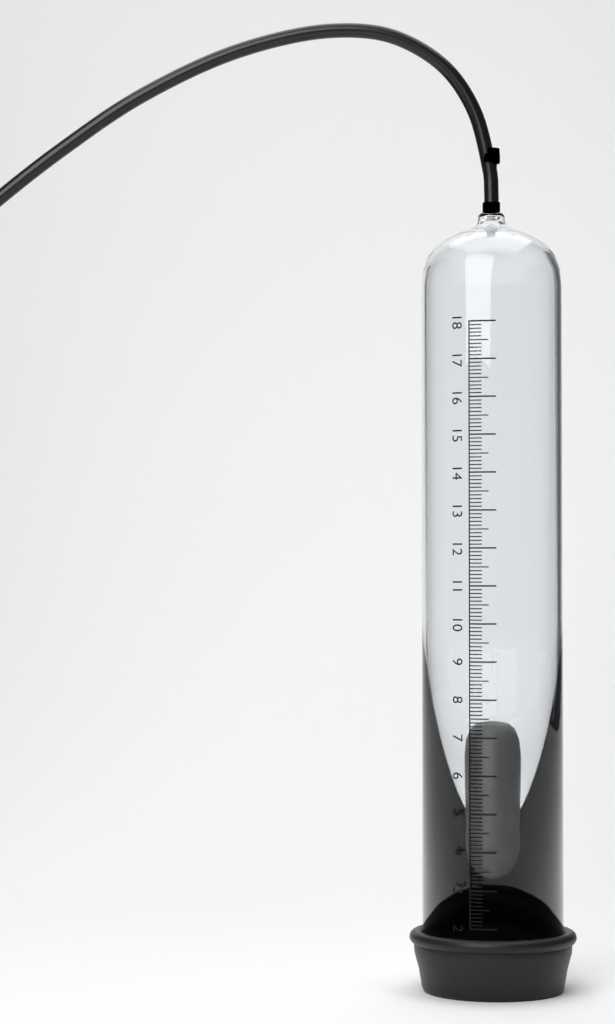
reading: 7.7 (no unit)
